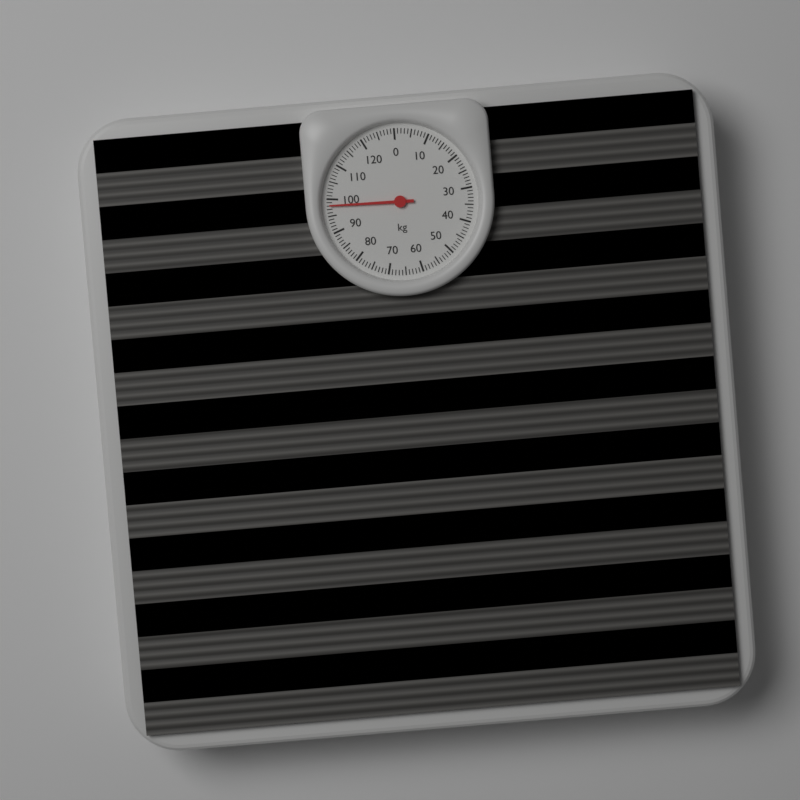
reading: 98 kg
